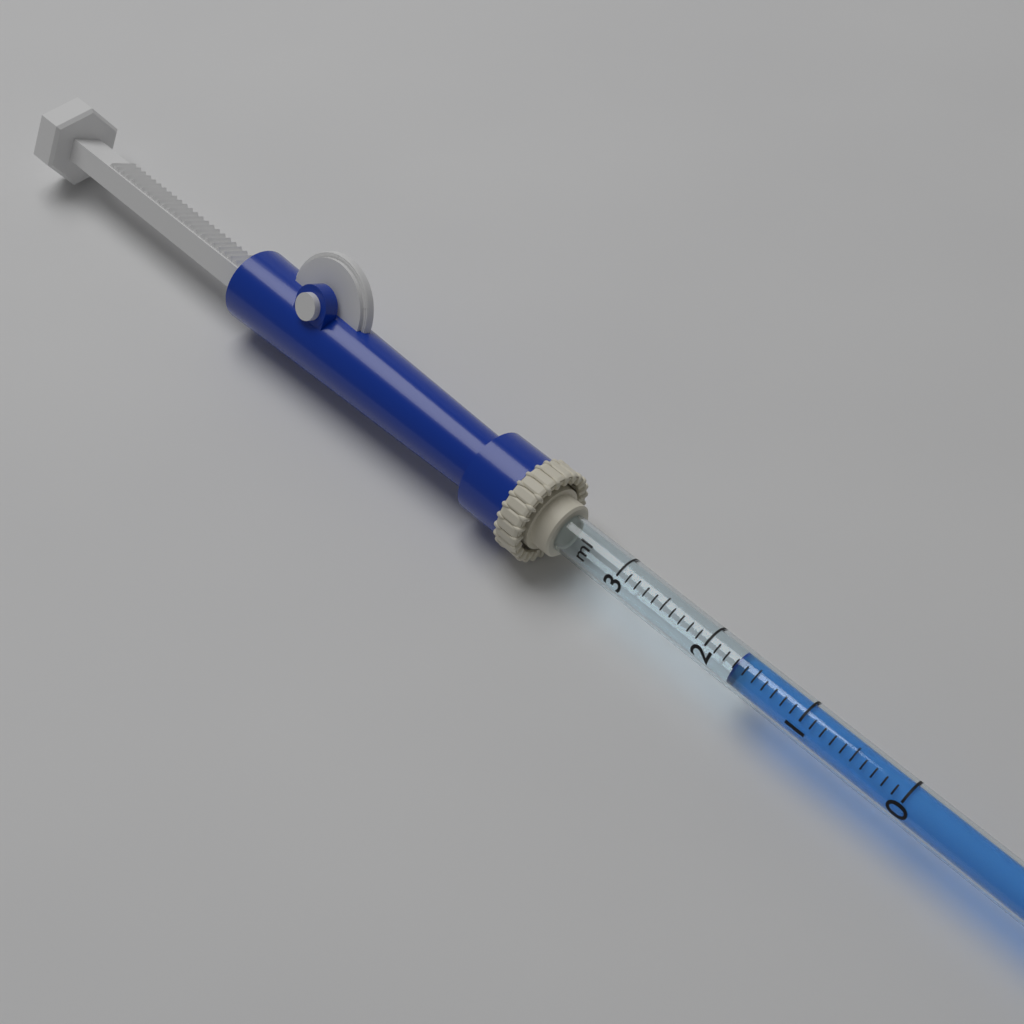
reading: 1.7 ml
